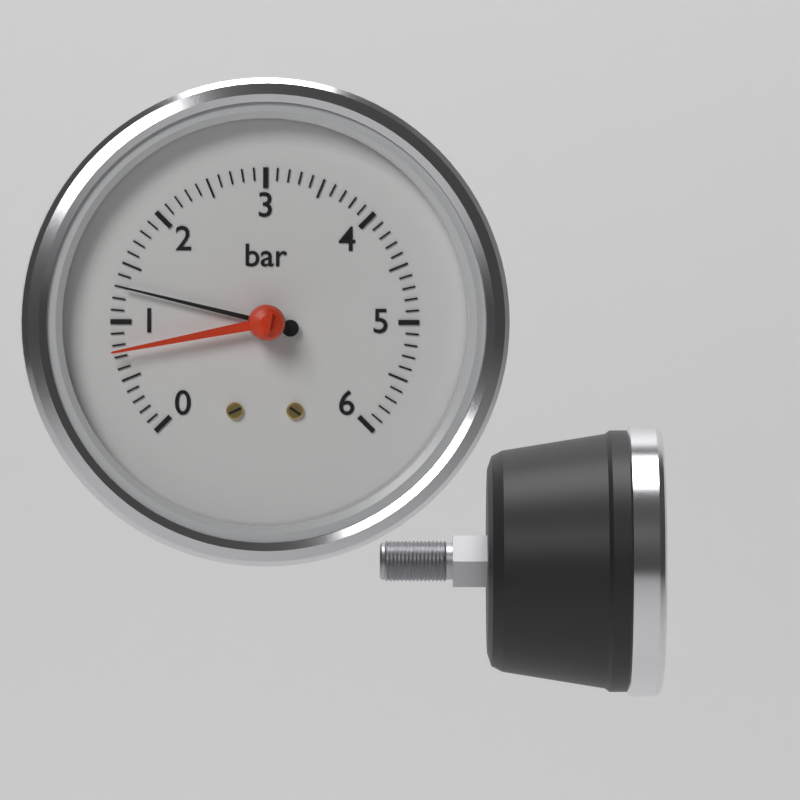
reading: 1.3 bar
